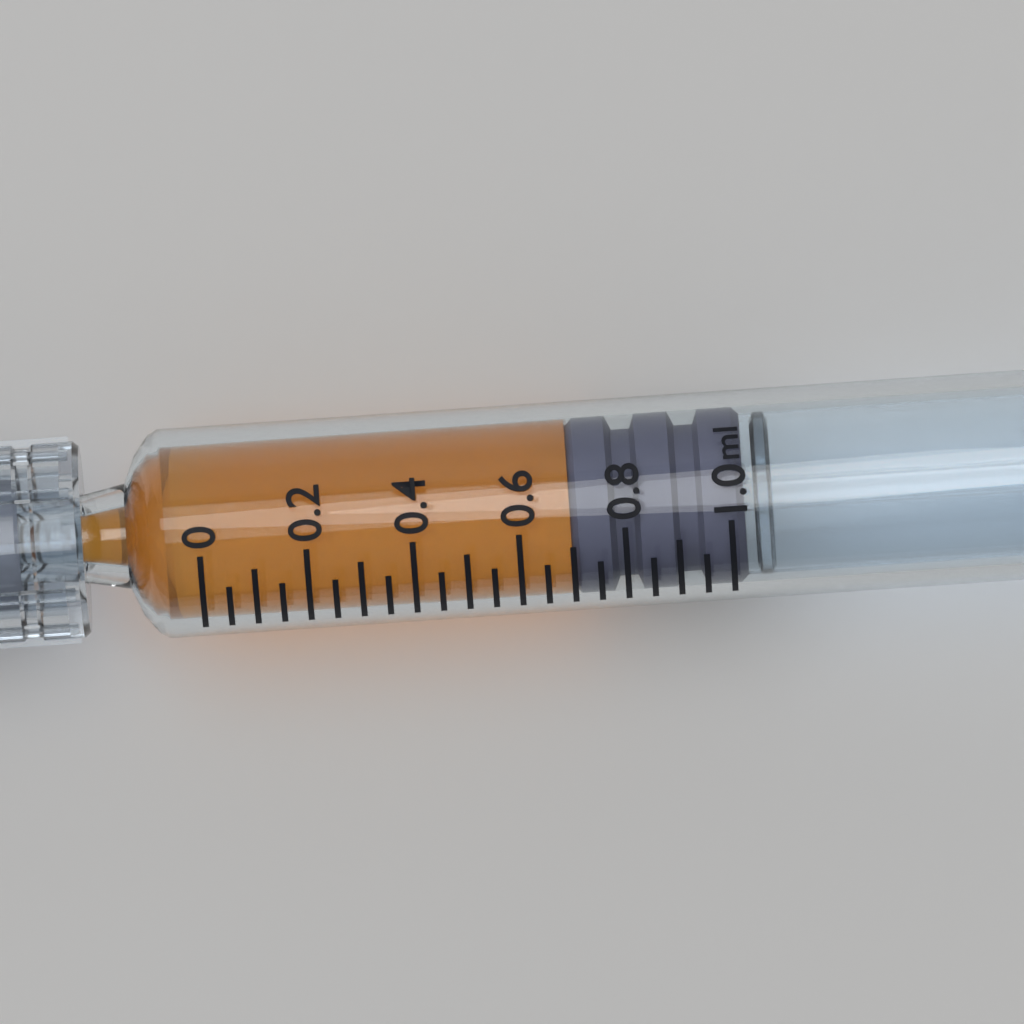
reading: 0.70 ml
